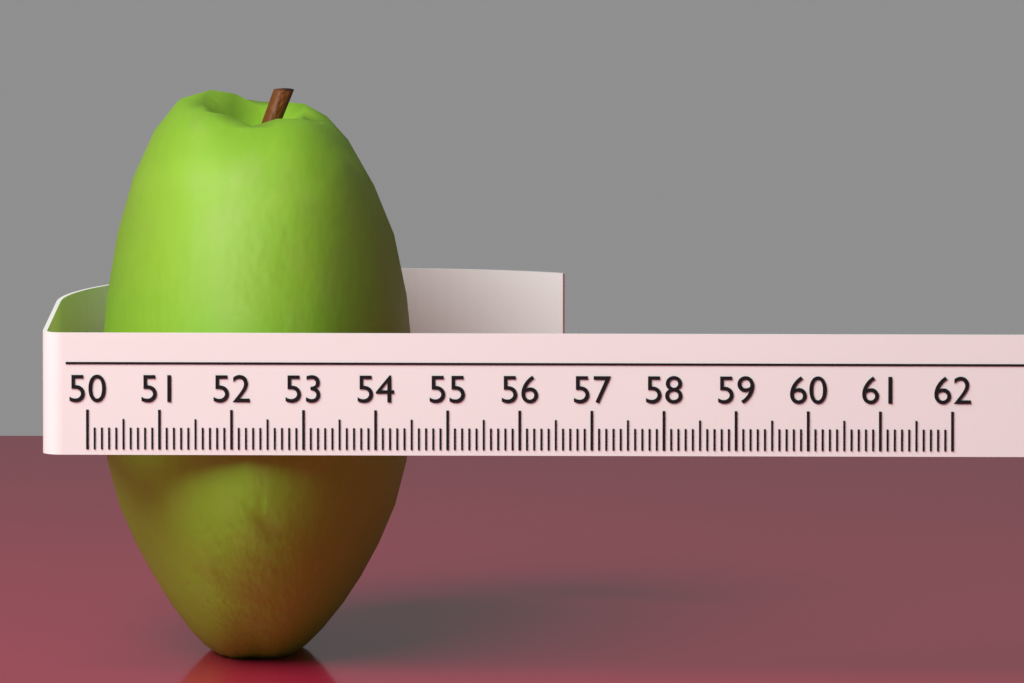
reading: 54.4 (no unit)
